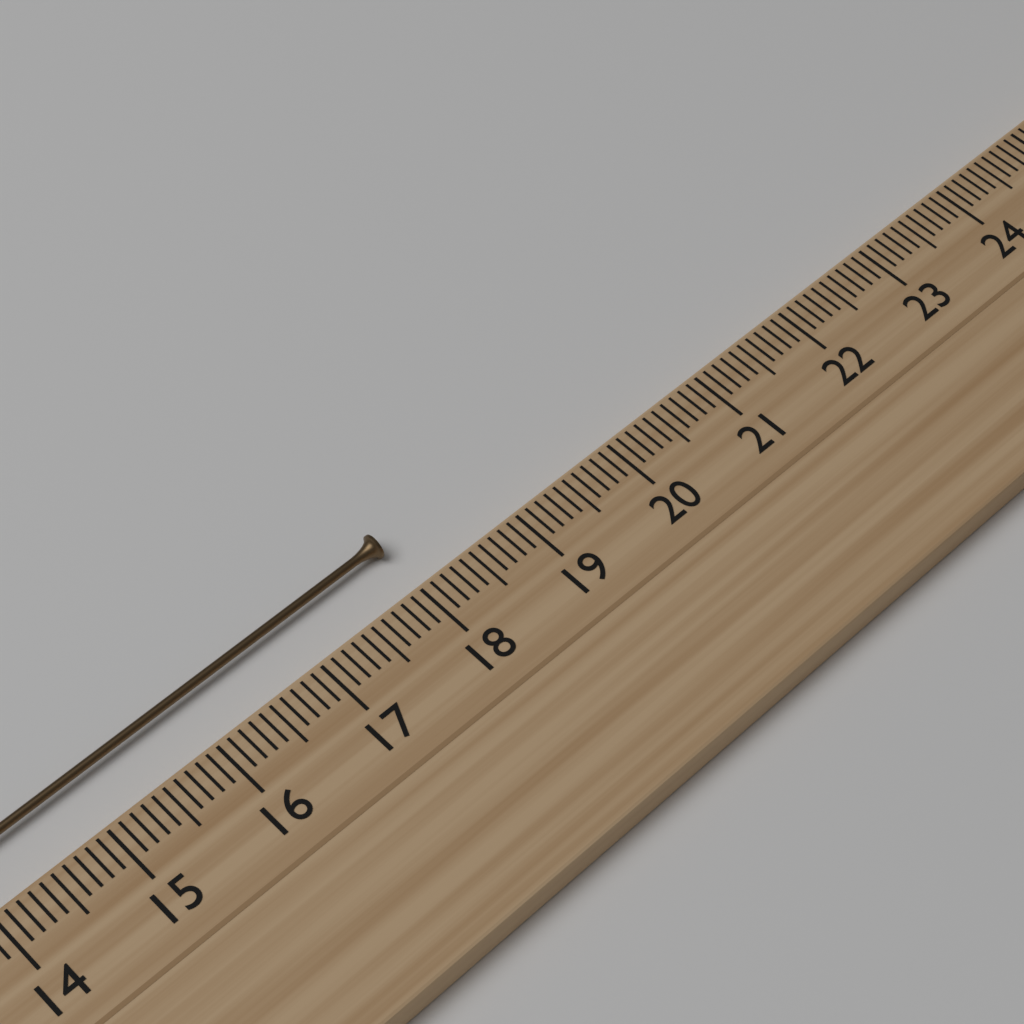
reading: 18.1 cm
